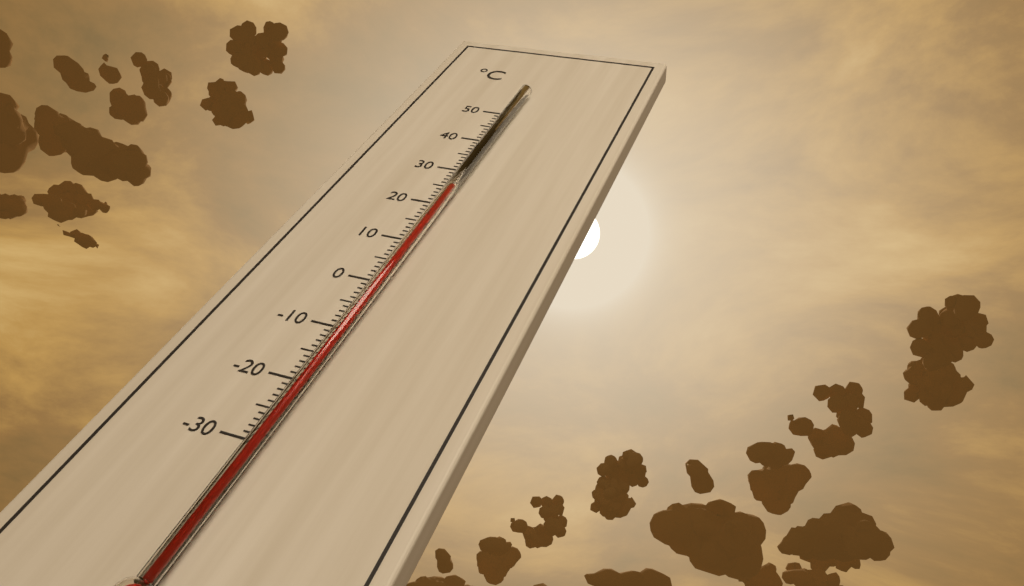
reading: 23 °C
